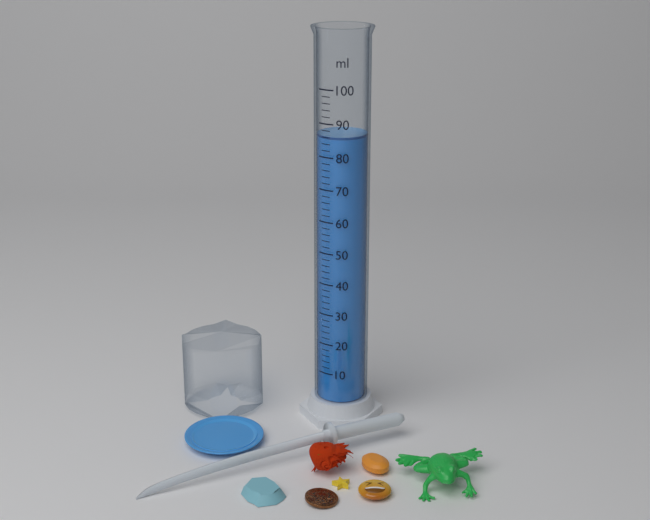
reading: 86 ml
